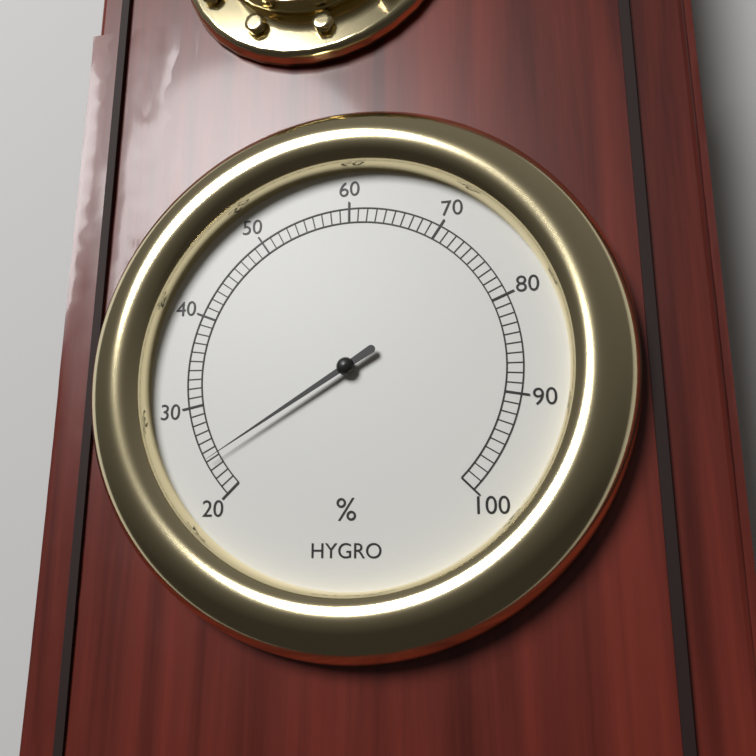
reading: 24 %
